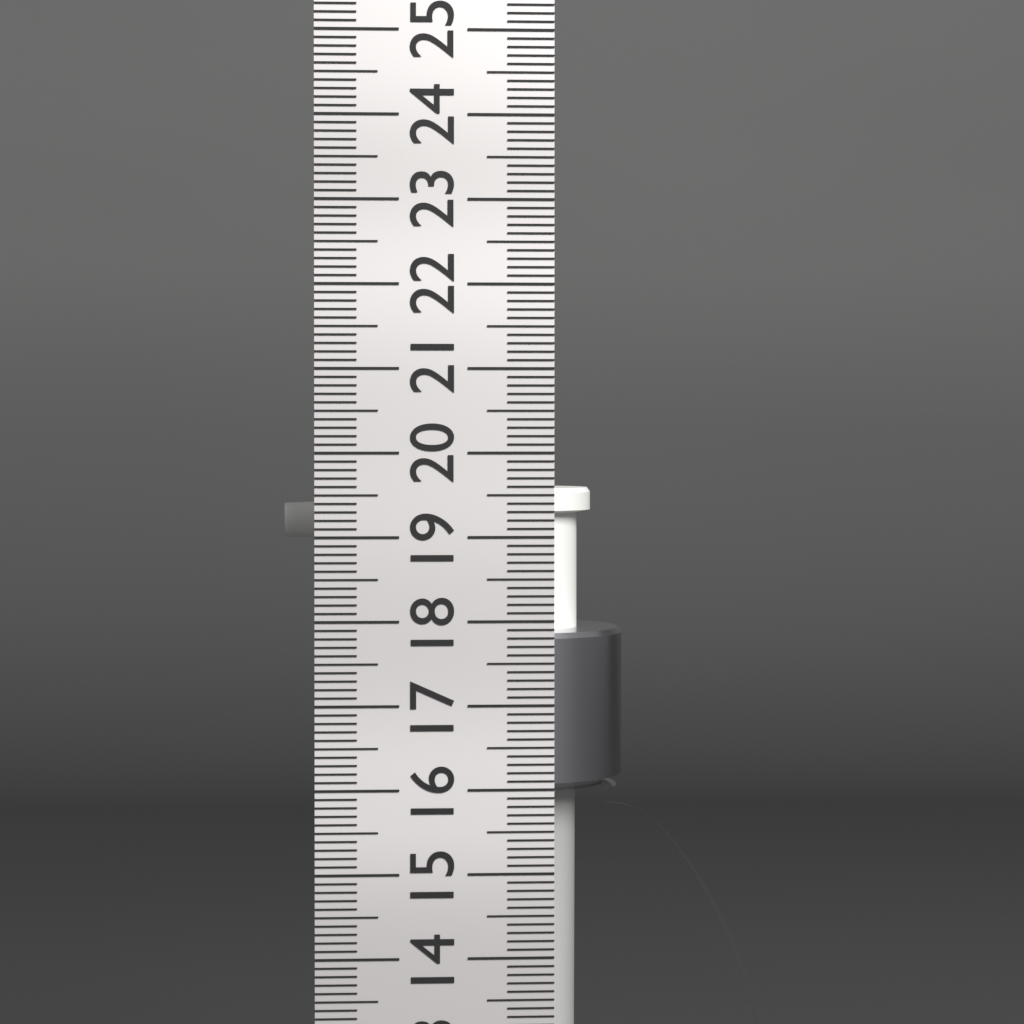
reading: 19.5 cm
